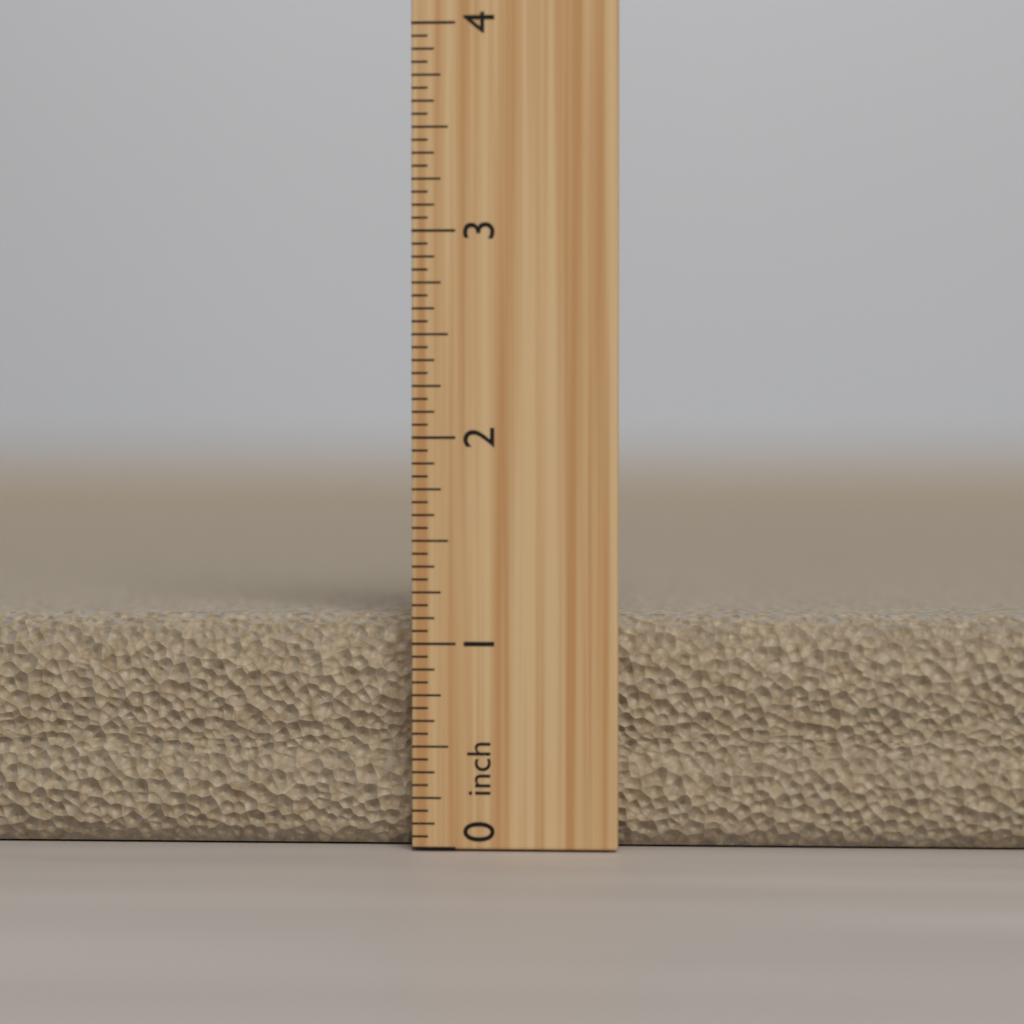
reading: 1.1250 inch
